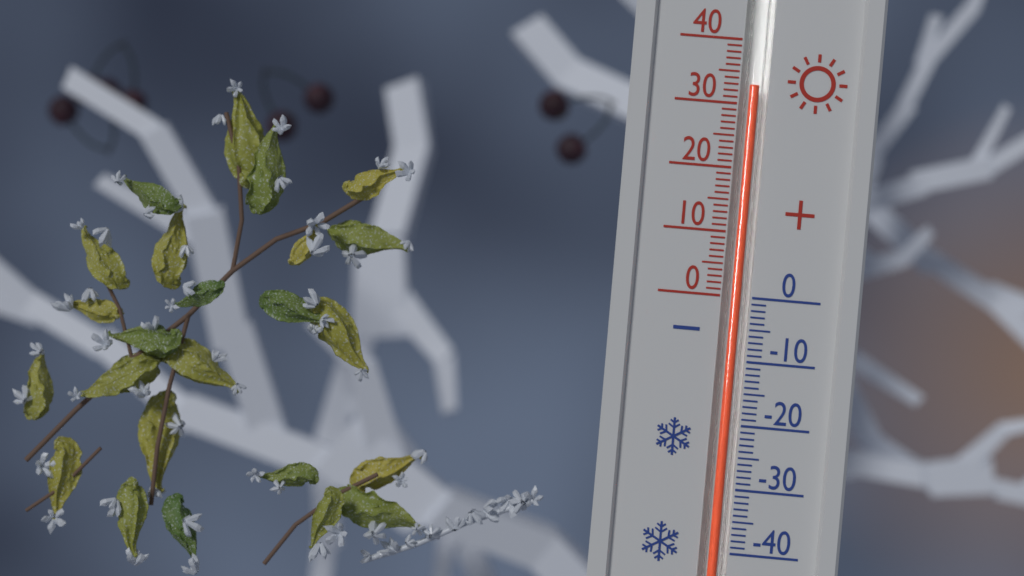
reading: 33 (no unit)
